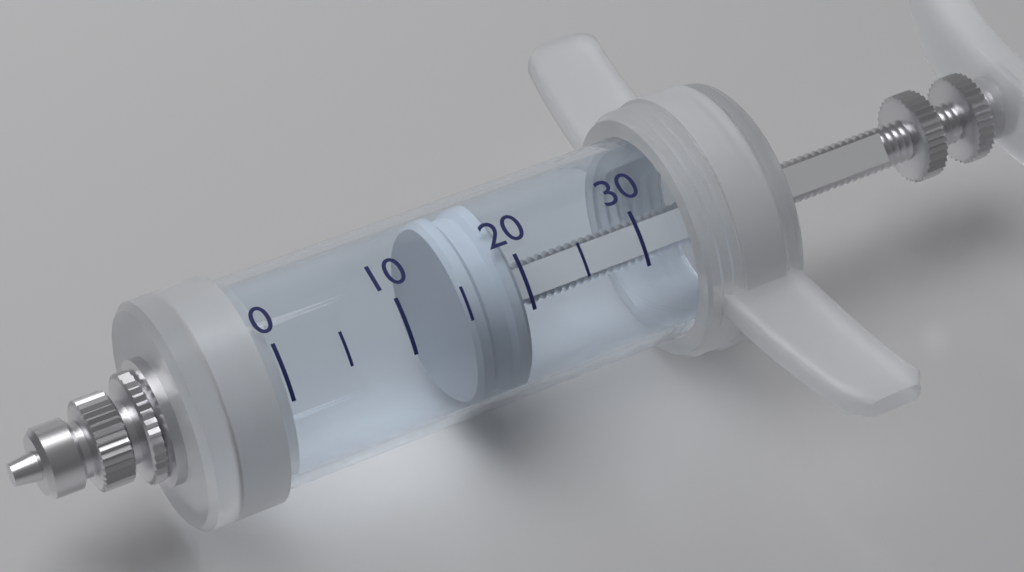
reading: 15 (no unit)
